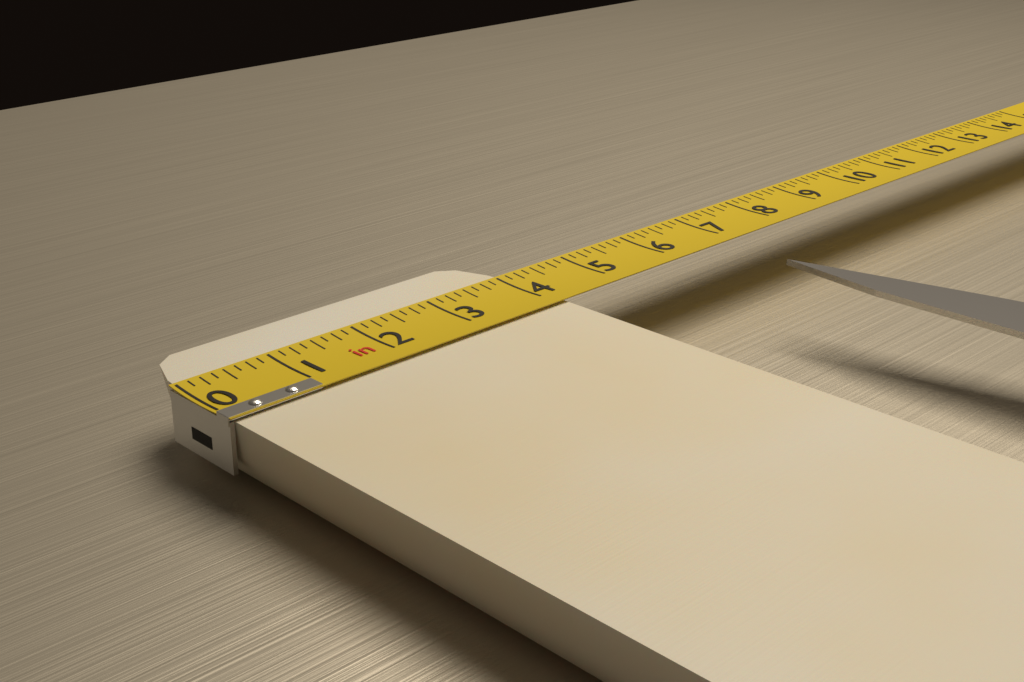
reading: 4.125 in
